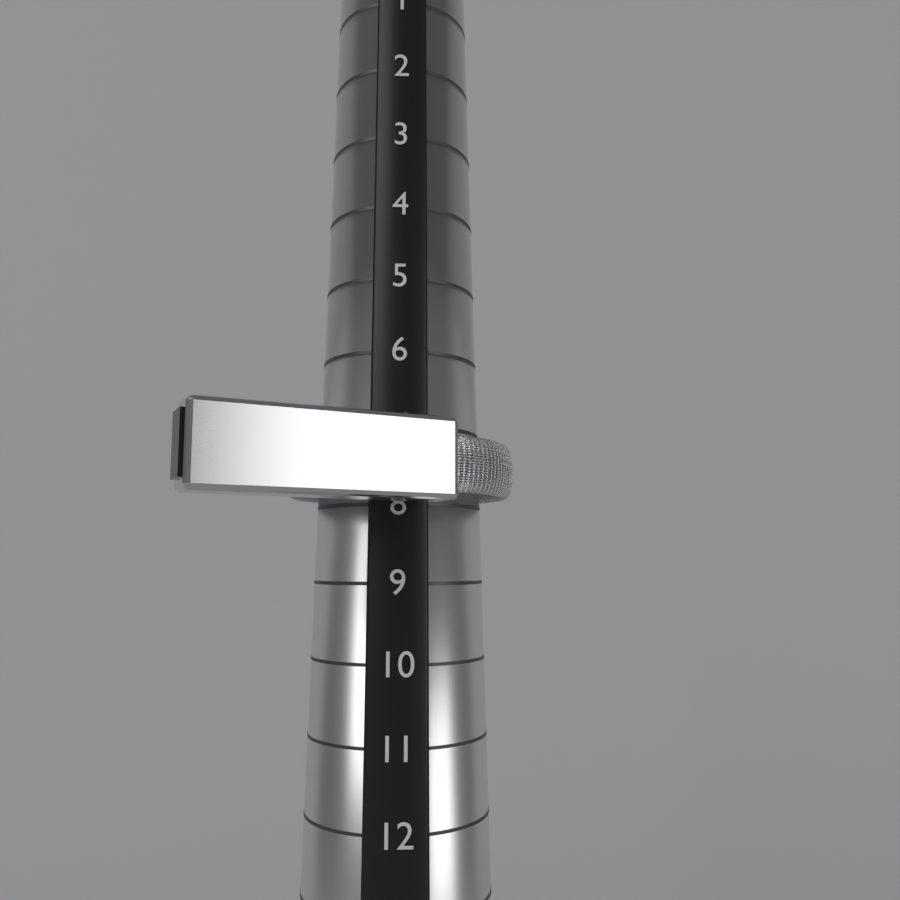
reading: 8 (no unit)
